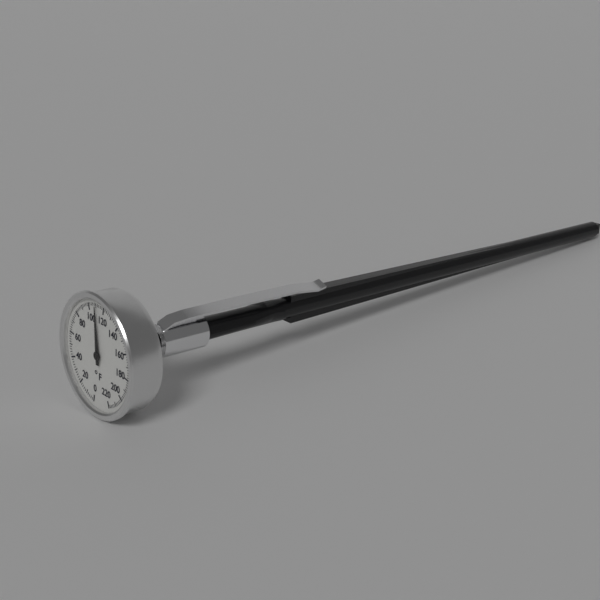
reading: 110 °F
